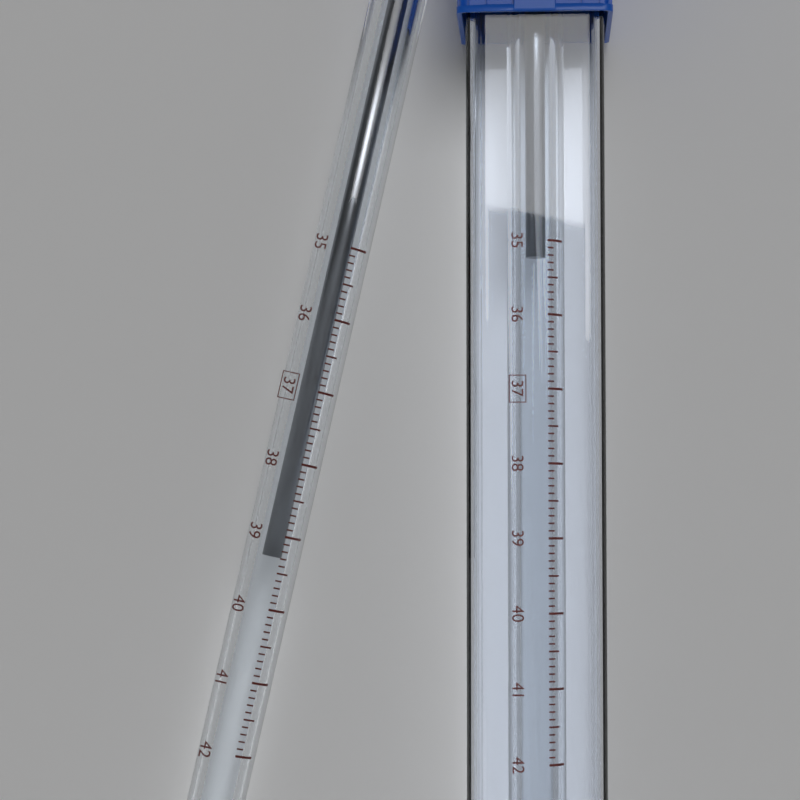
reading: 39.3 °C
